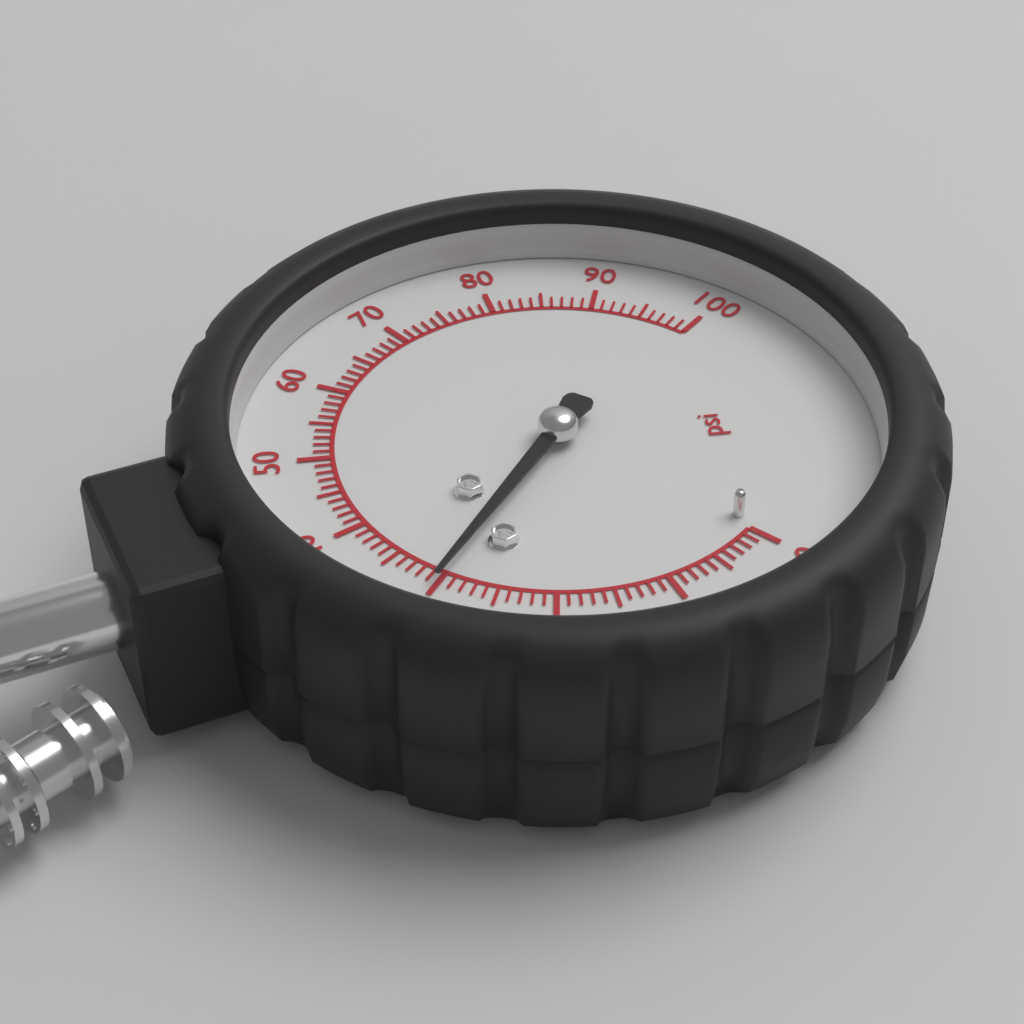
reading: 30 psi
